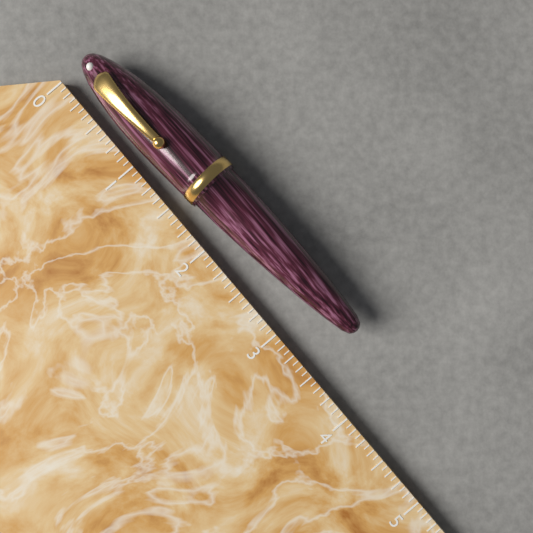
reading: 3.4375 (no unit)
